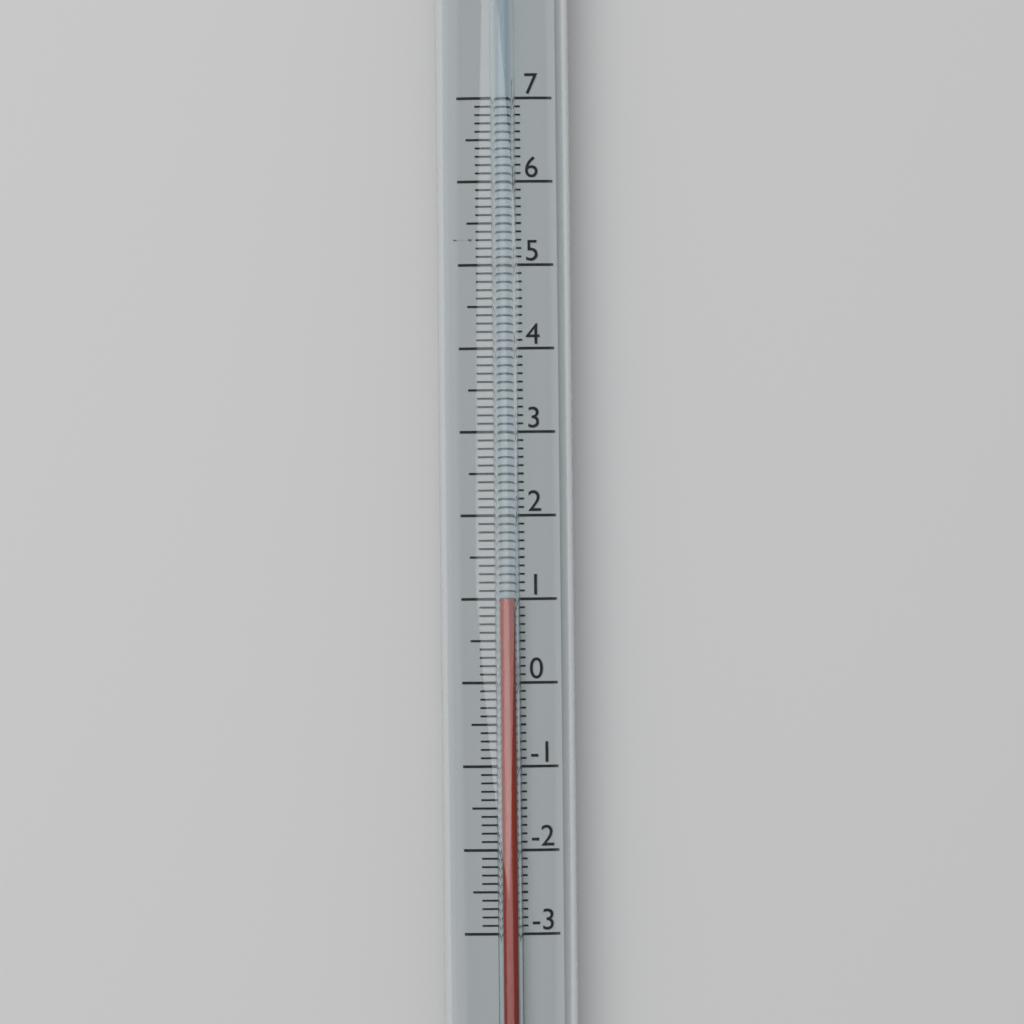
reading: 1.0 (no unit)
